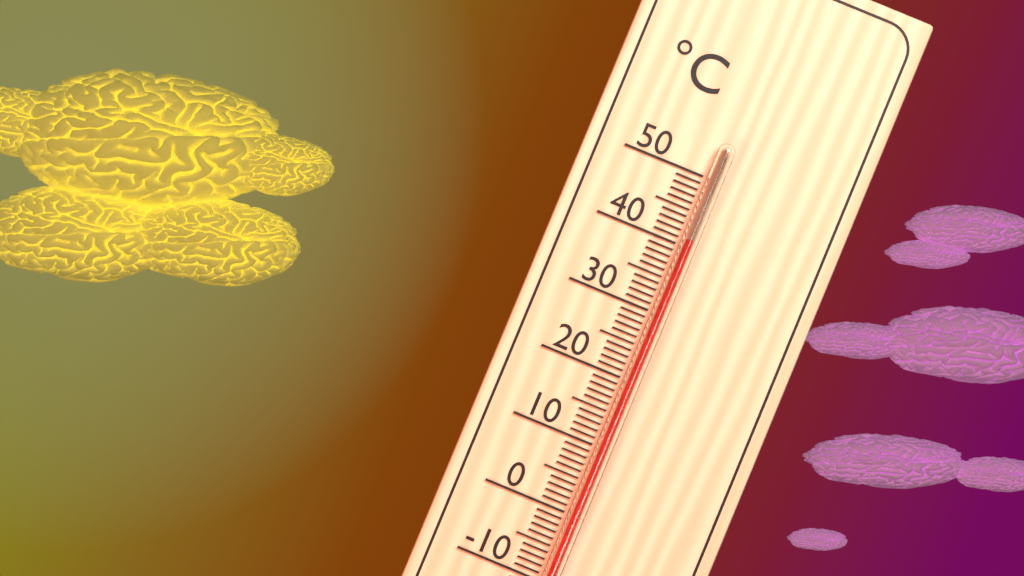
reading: 41 °C
